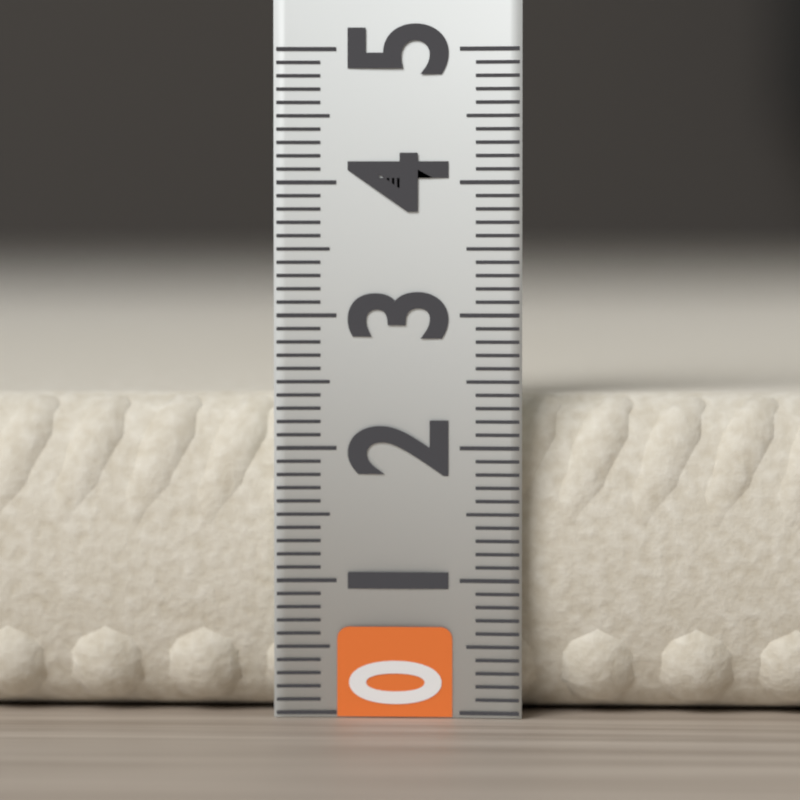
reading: 2.4 (no unit)
